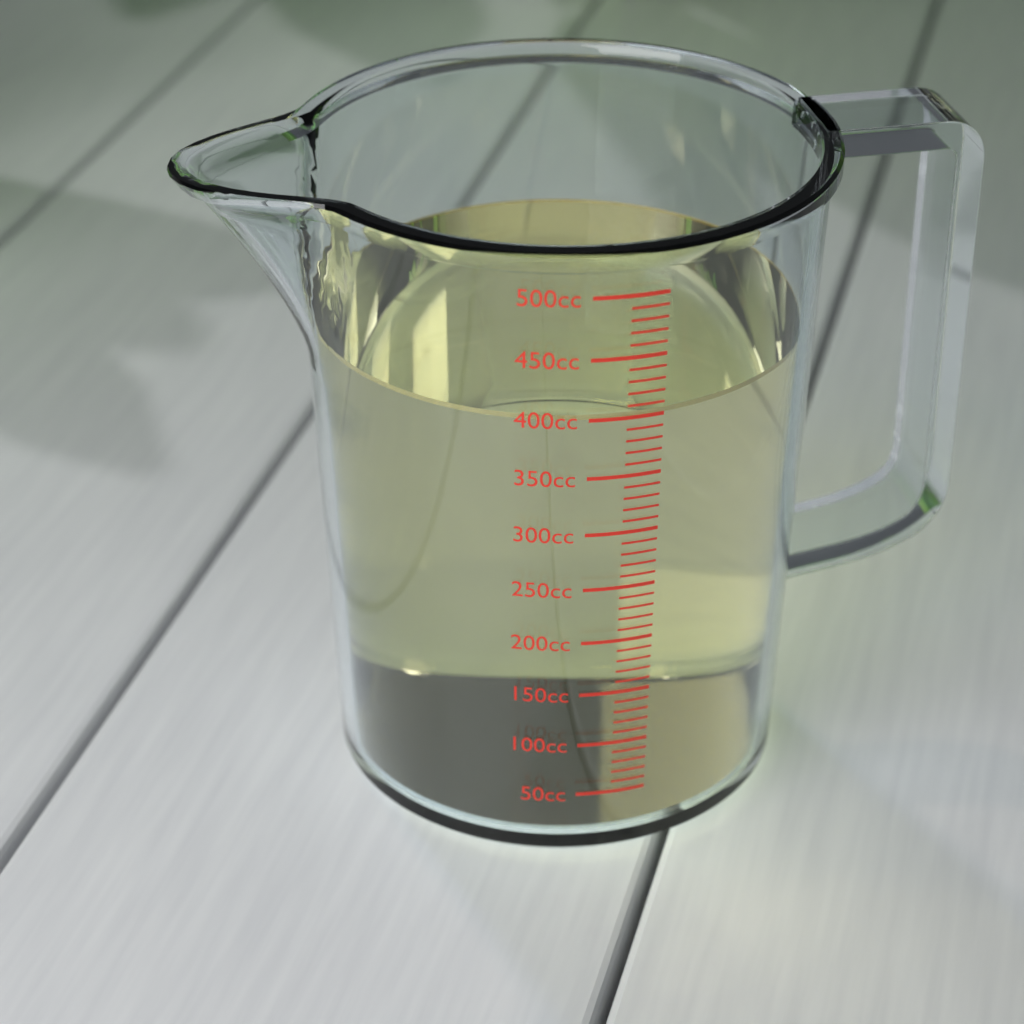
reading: 400 cc
